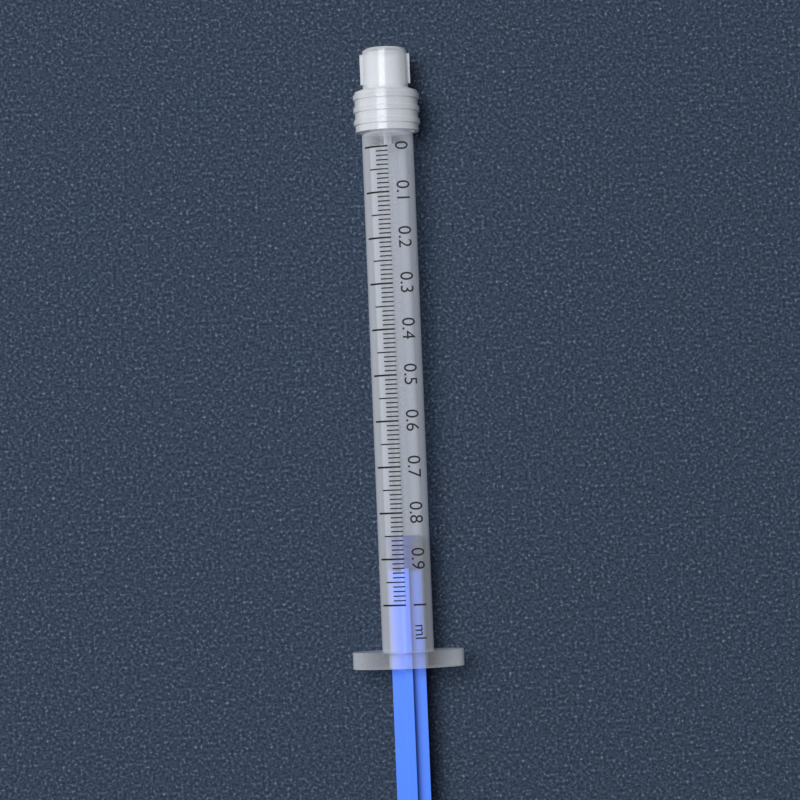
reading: 0.85 ml
